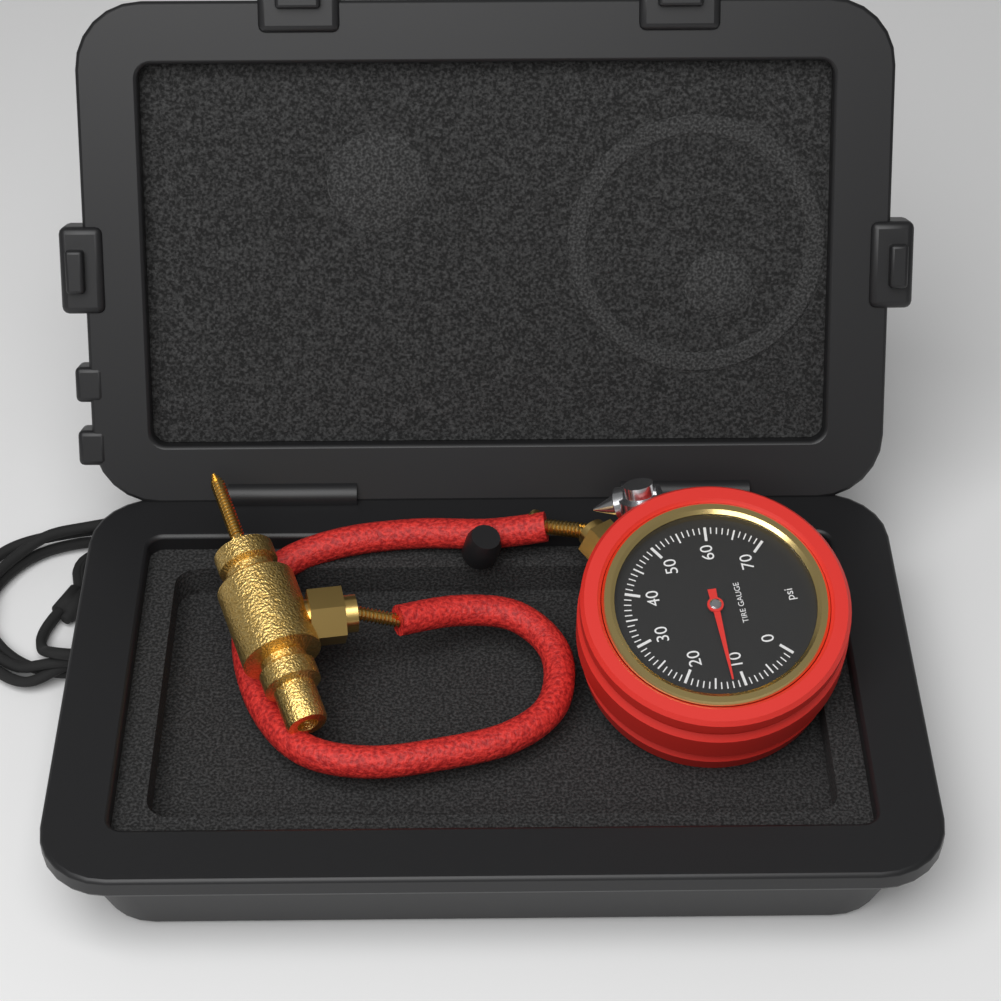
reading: 12 psi
